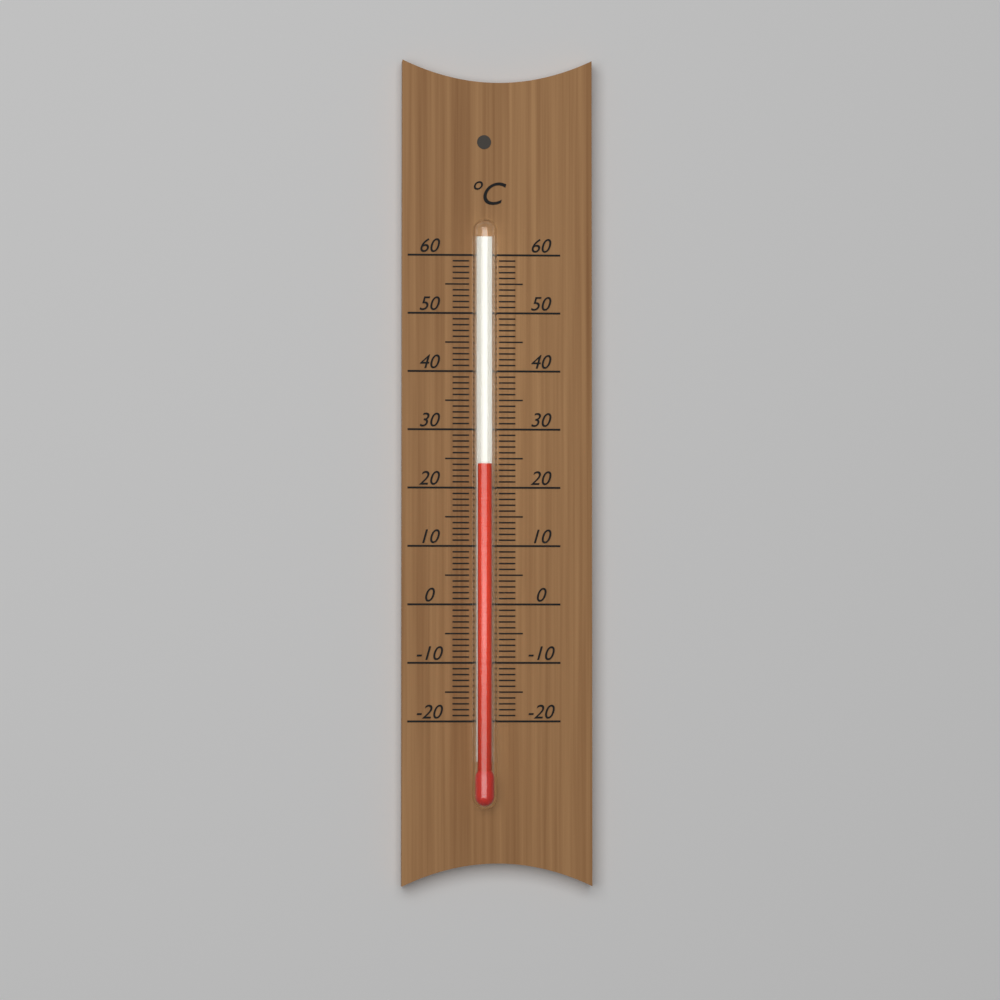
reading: 24 °C
